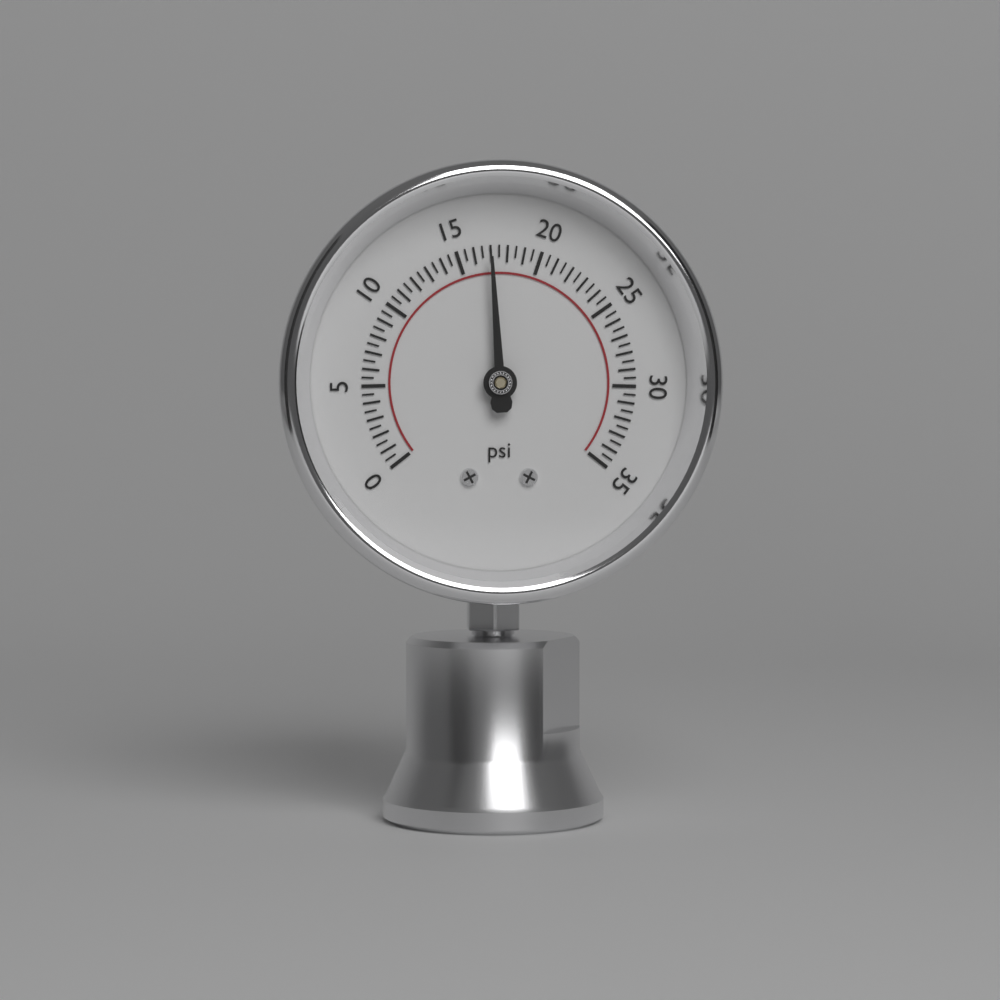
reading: 17.0 psi
